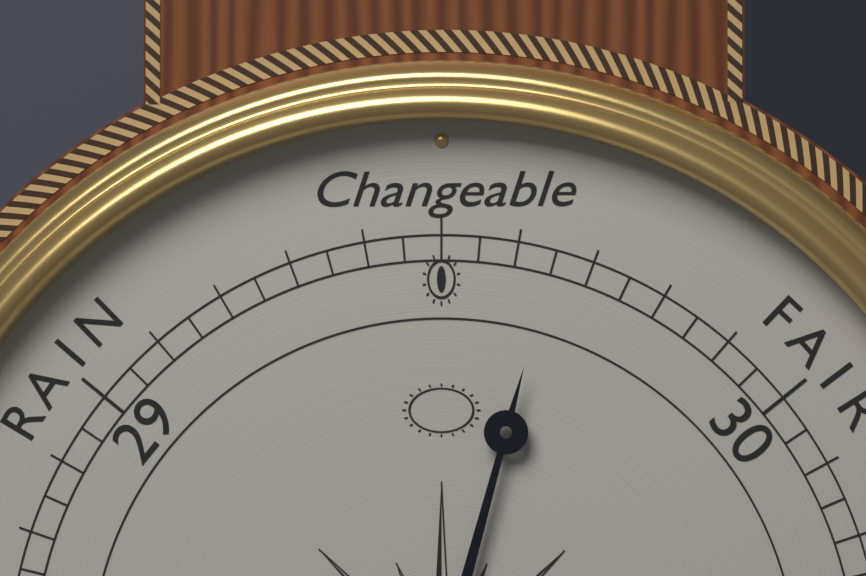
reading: 29.65 (no unit)
